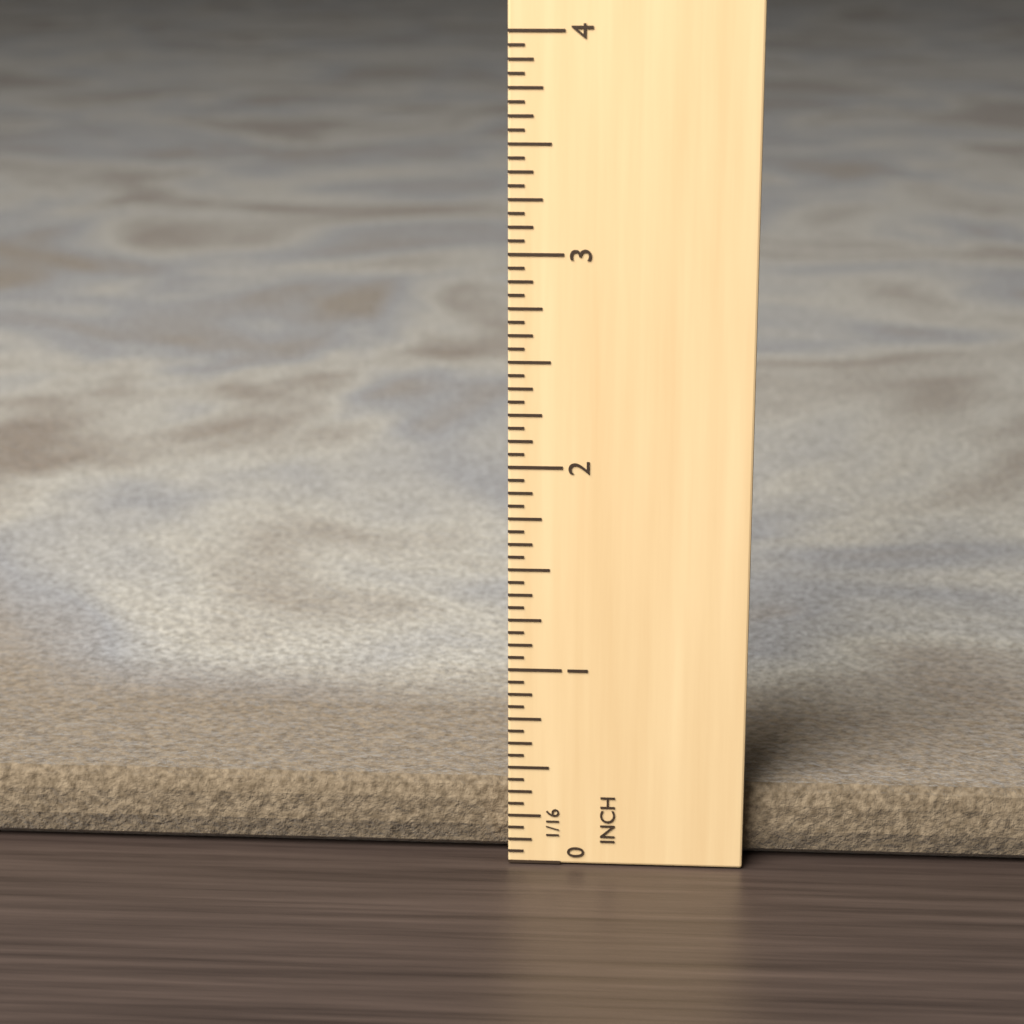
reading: 0.3750 in
